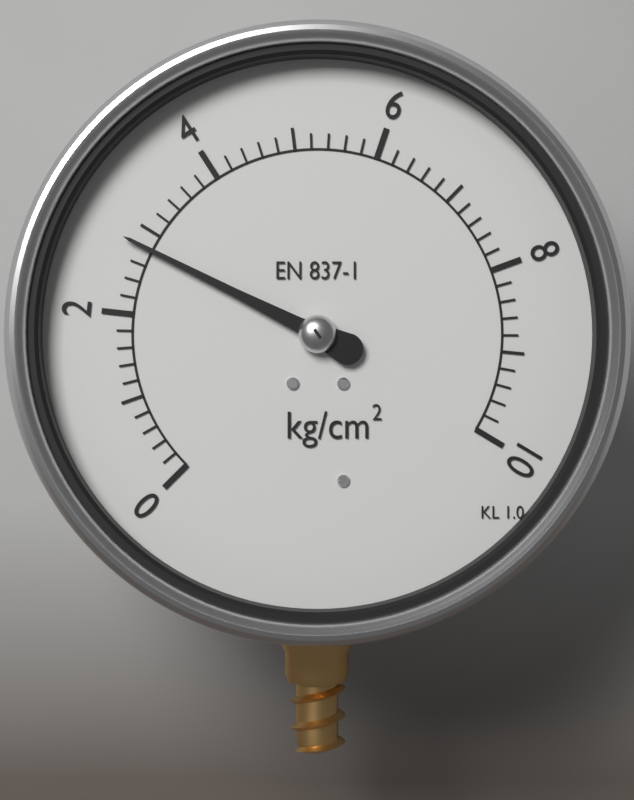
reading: 2.8 kg/cm²
